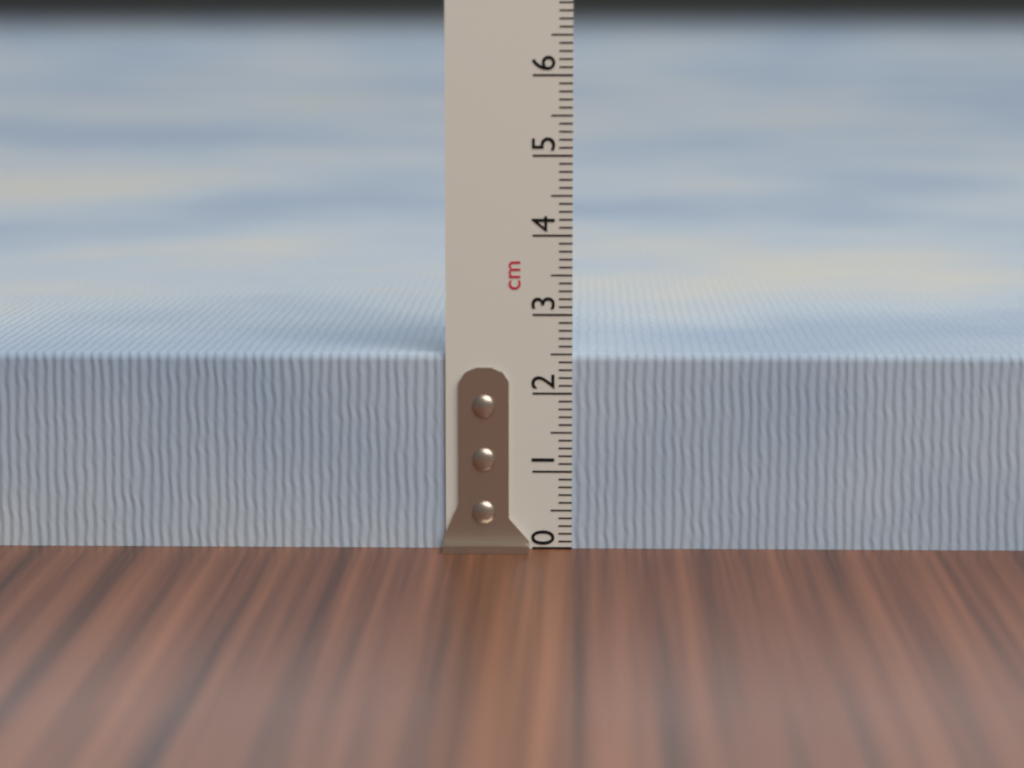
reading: 2.5 cm
